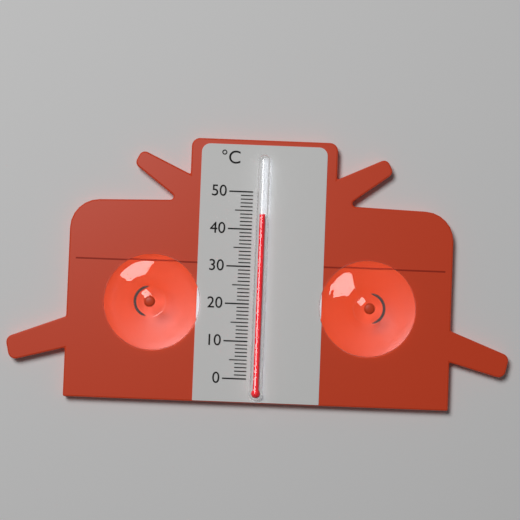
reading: 44 °C
